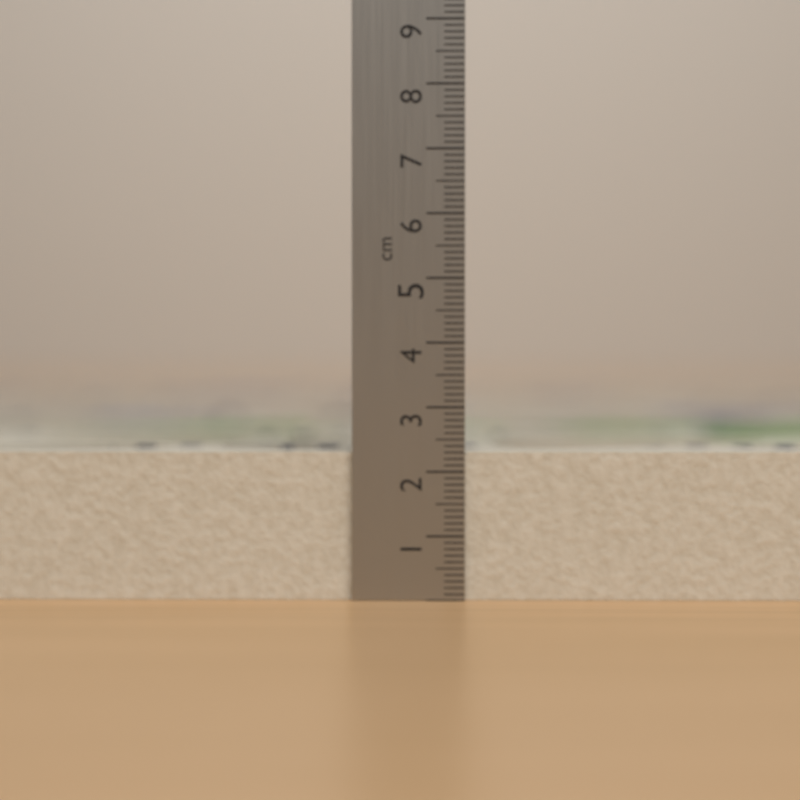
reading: 2.3 cm
